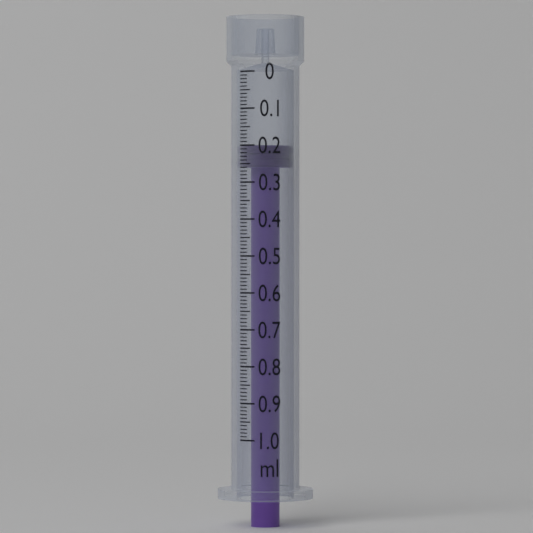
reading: 0.20 ml
